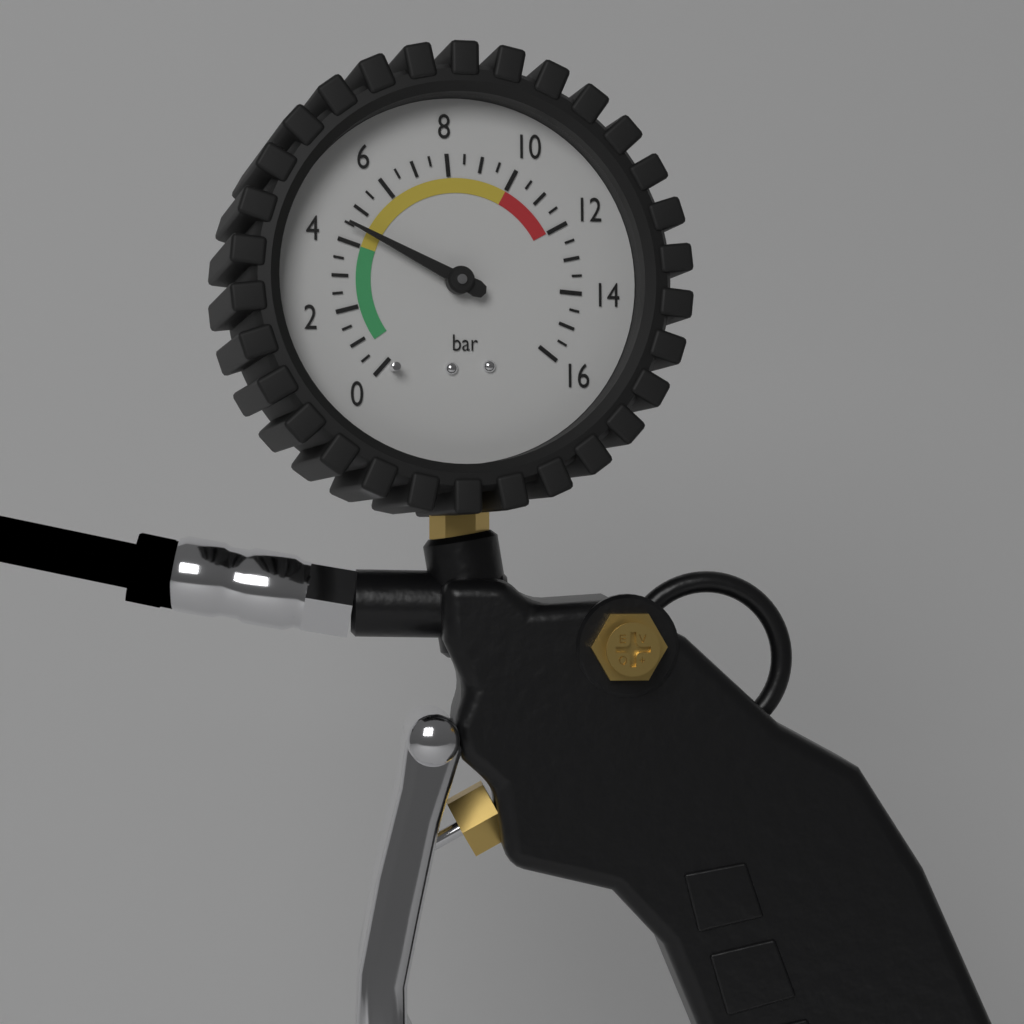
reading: 4.5 bar
